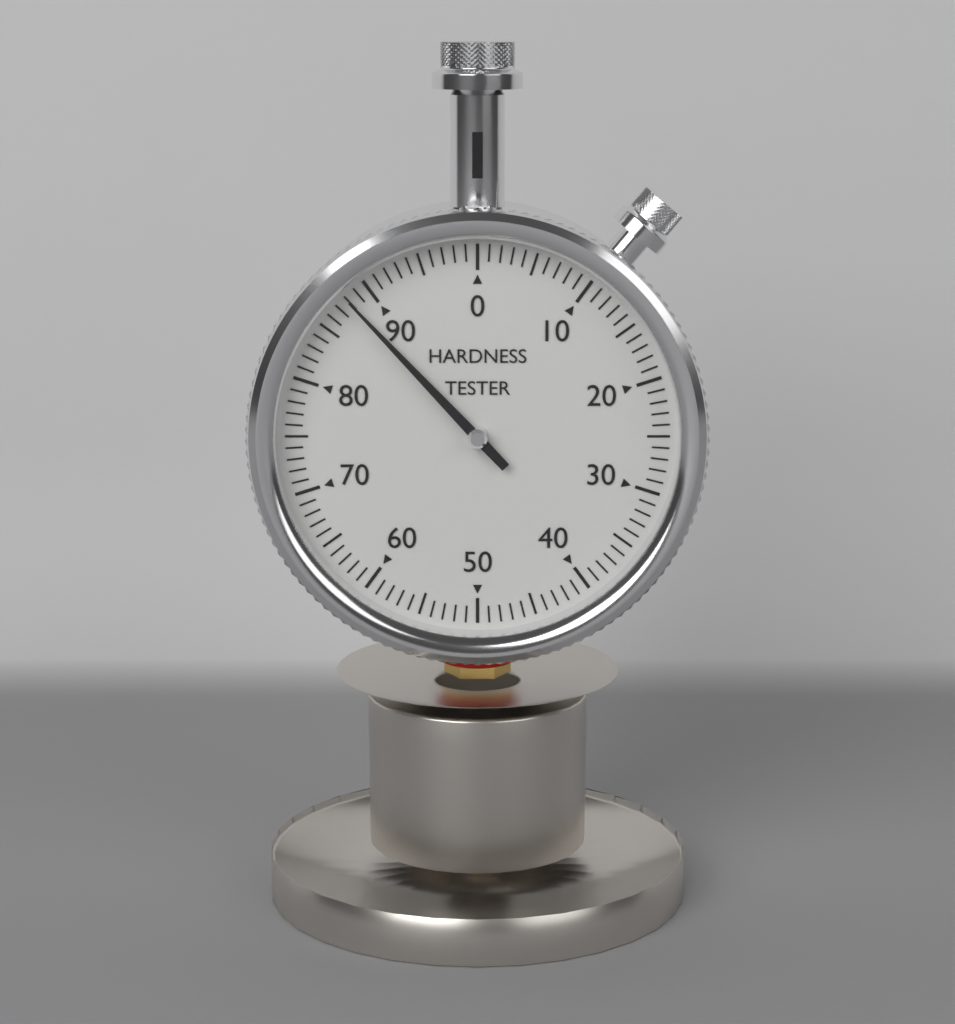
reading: 88 (no unit)
